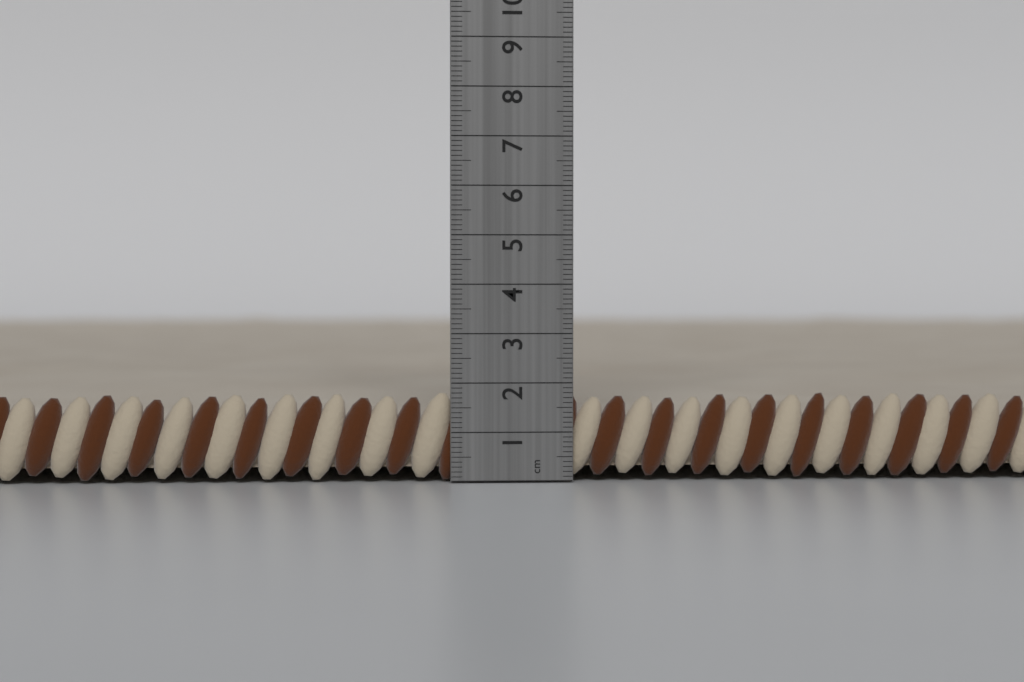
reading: 1.8 cm
